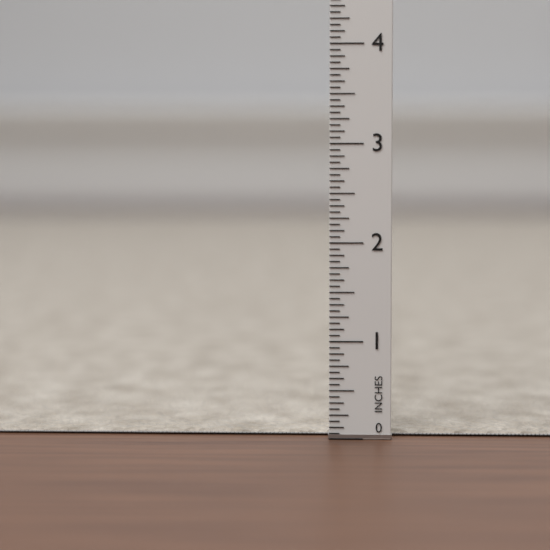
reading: 0.0625 in
